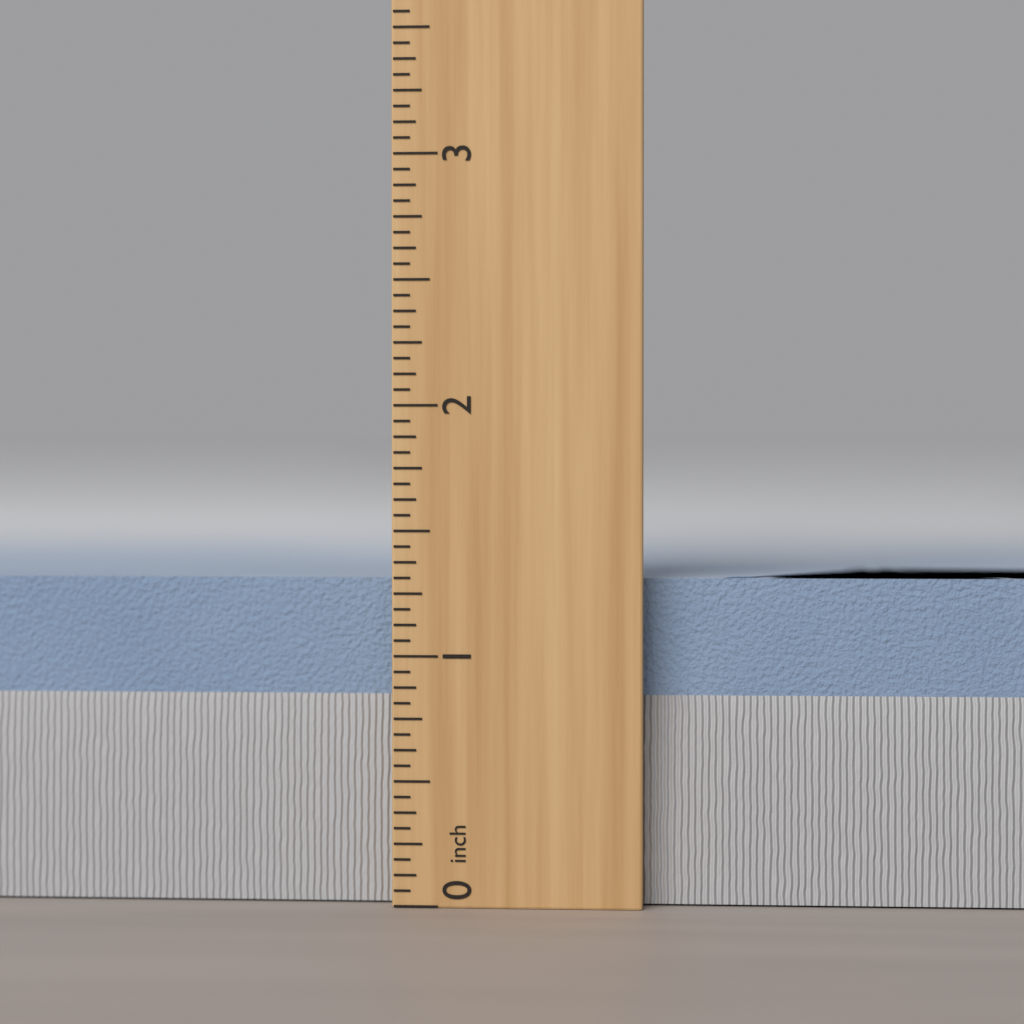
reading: 1.3125 inch
